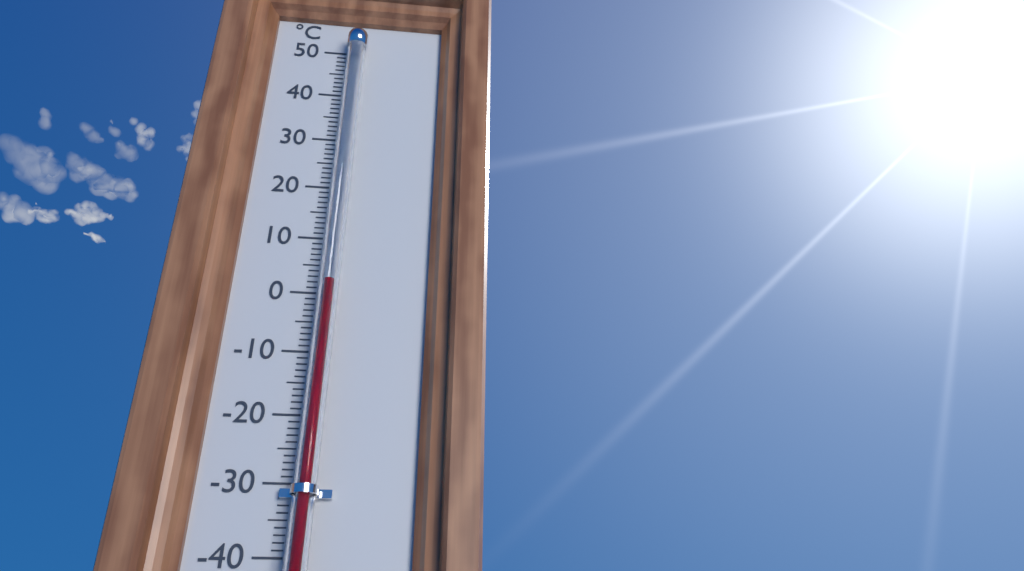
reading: 1 °C
